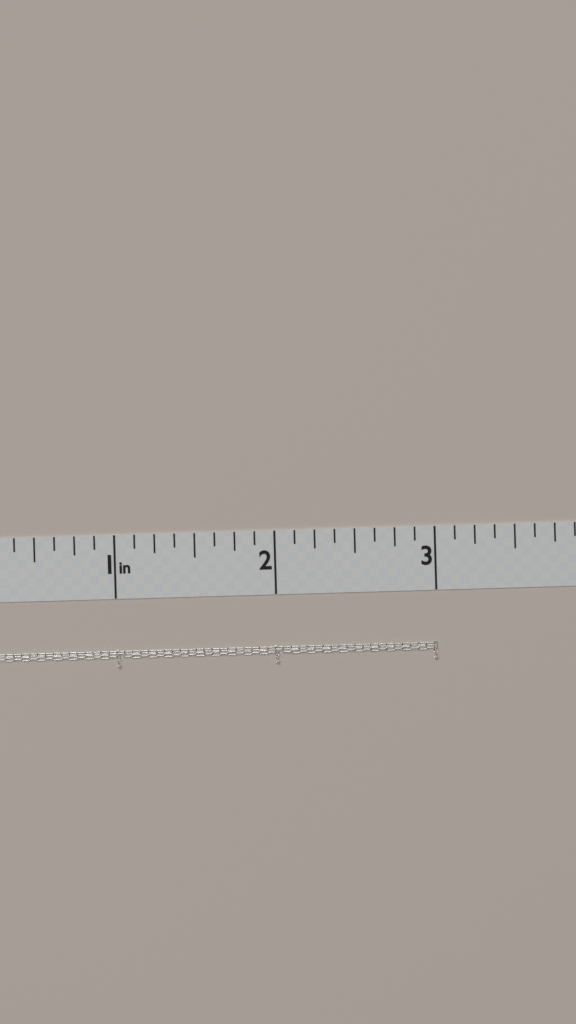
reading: 3.000 in
